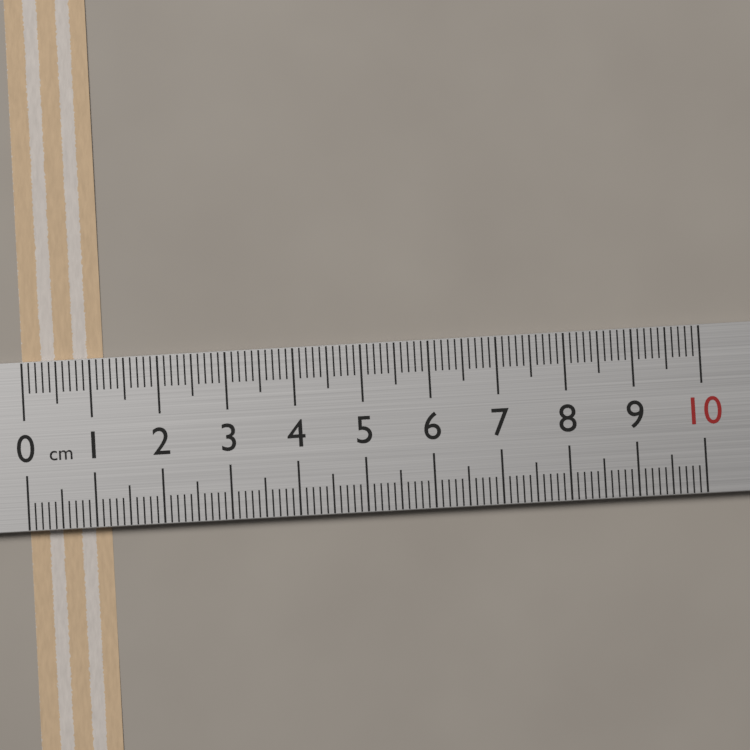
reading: 1.2 cm
